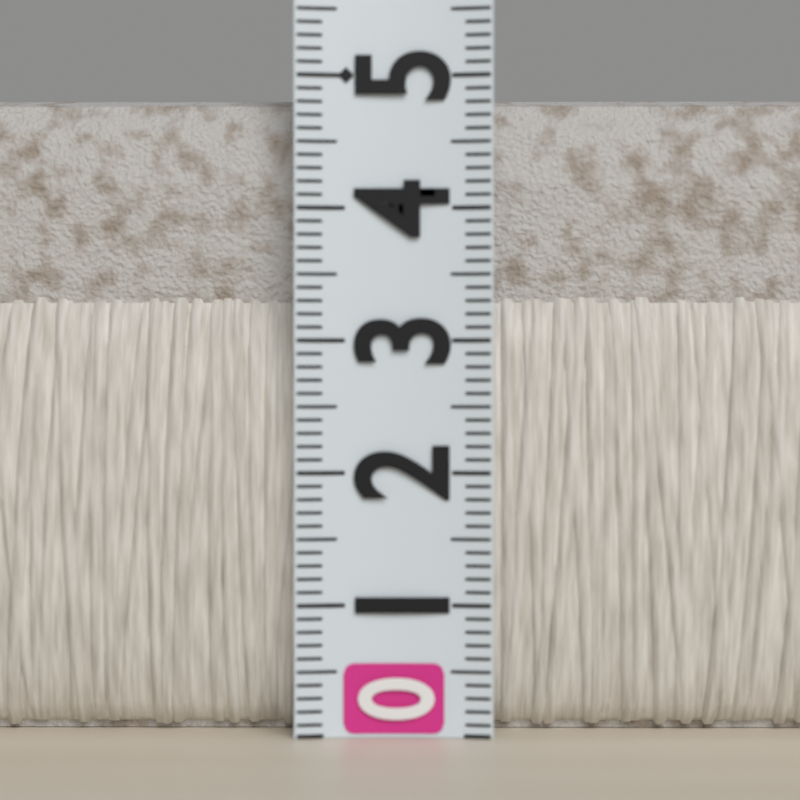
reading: 4.9 (no unit)
